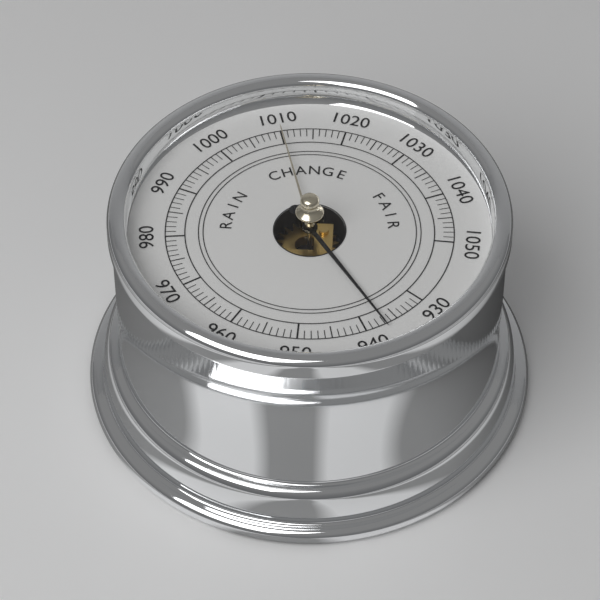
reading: 937 (no unit)
